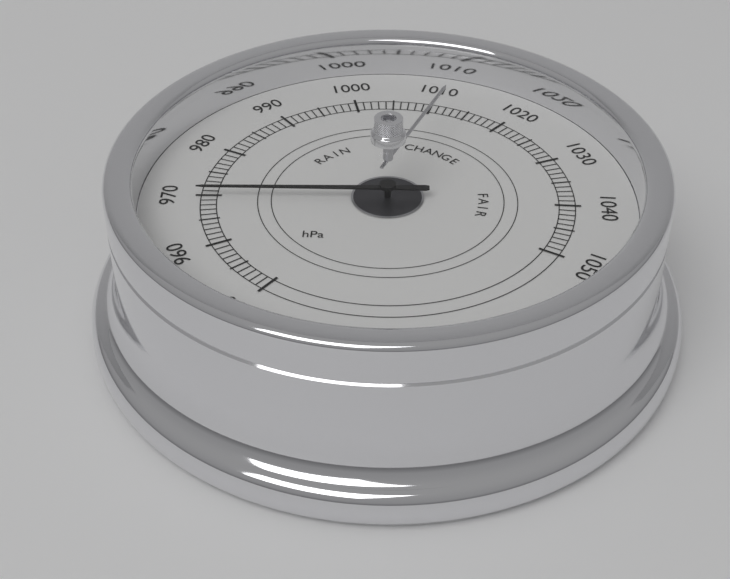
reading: 970 hPa
